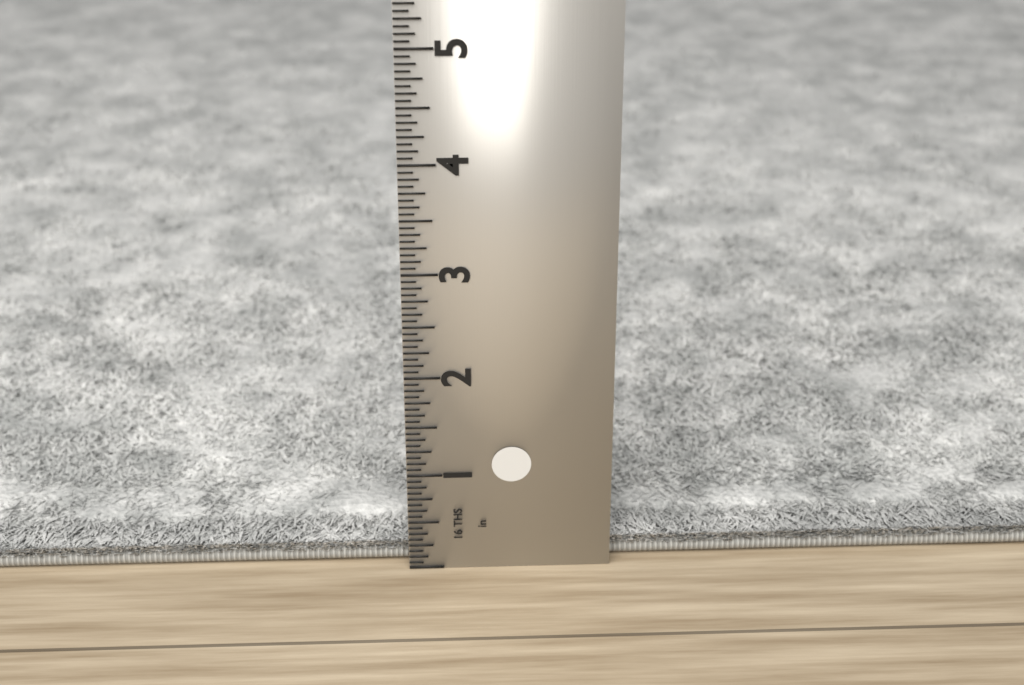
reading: 0.3125 in
